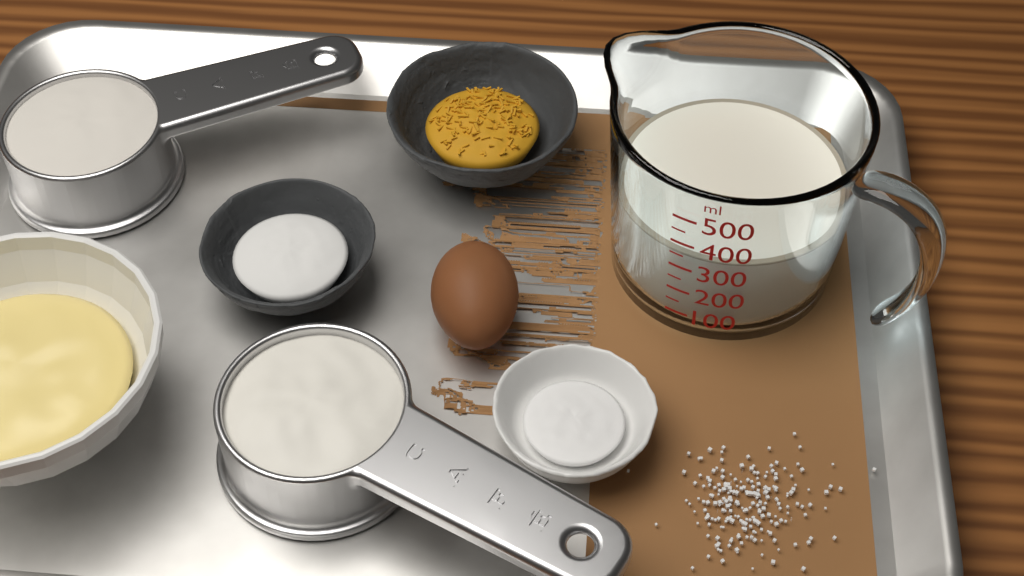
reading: 350 ml
